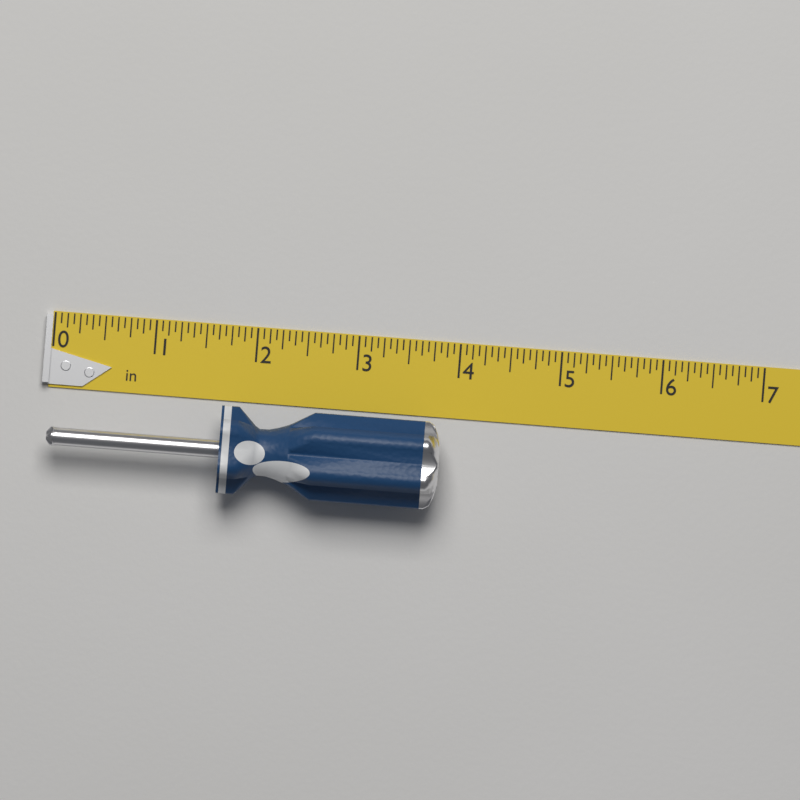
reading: 3.8750 in
